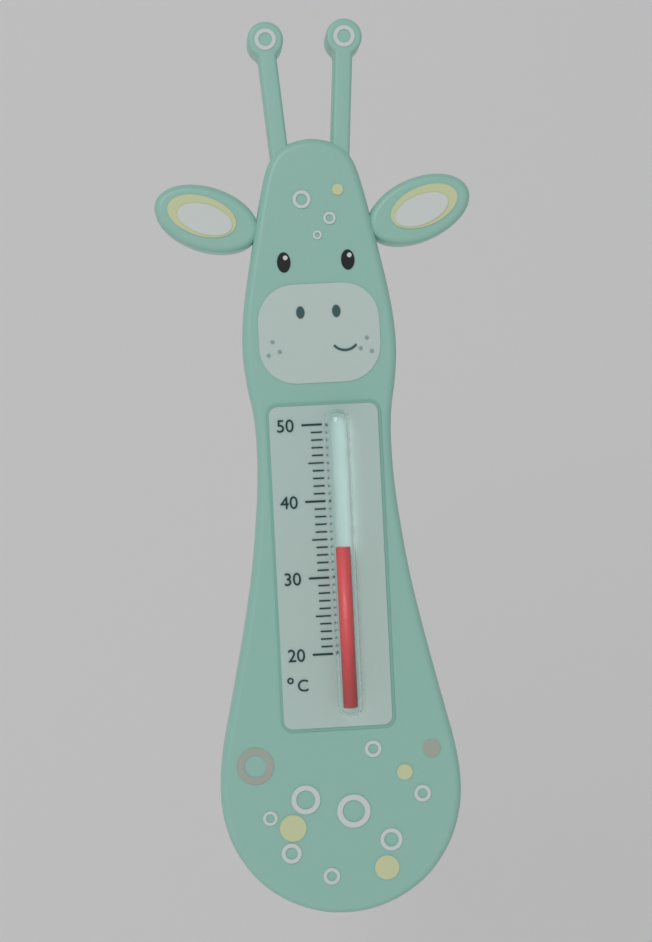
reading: 34 °C
